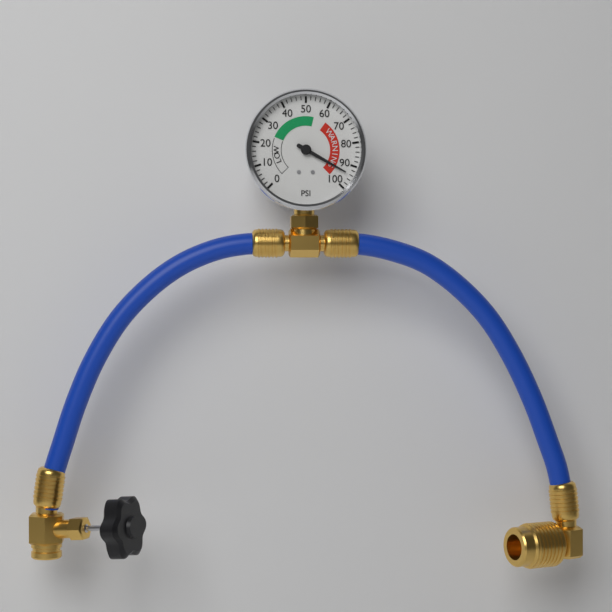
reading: 94 psi
